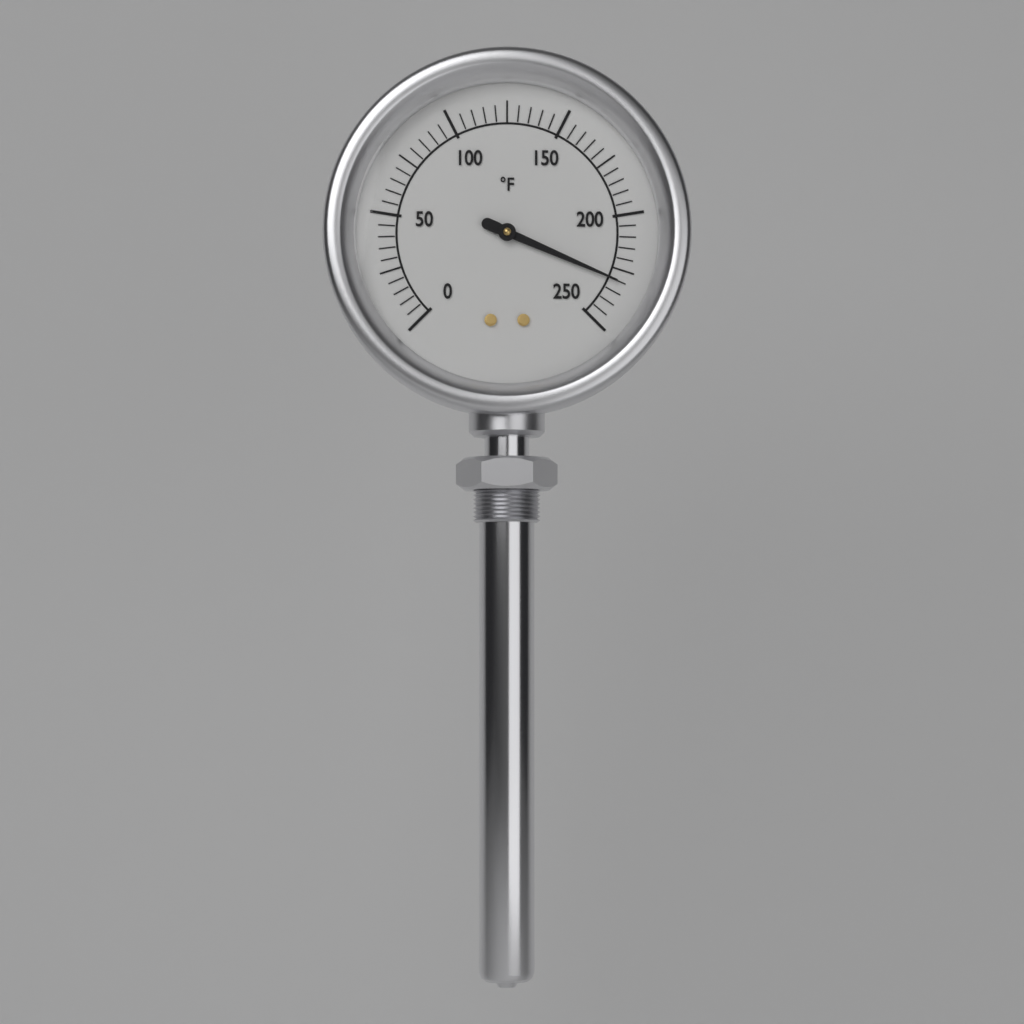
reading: 230 °F
